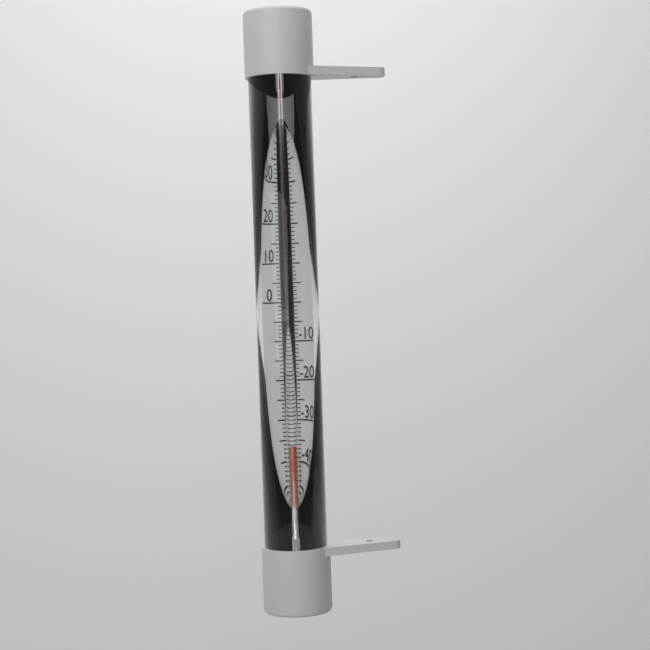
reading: -38 °C
